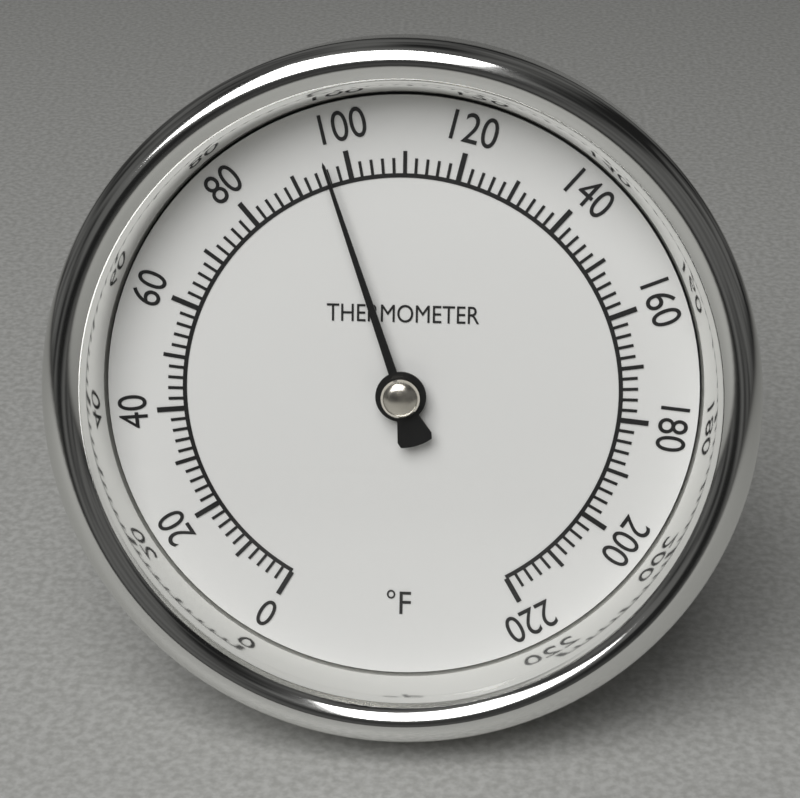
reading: 96 °F
